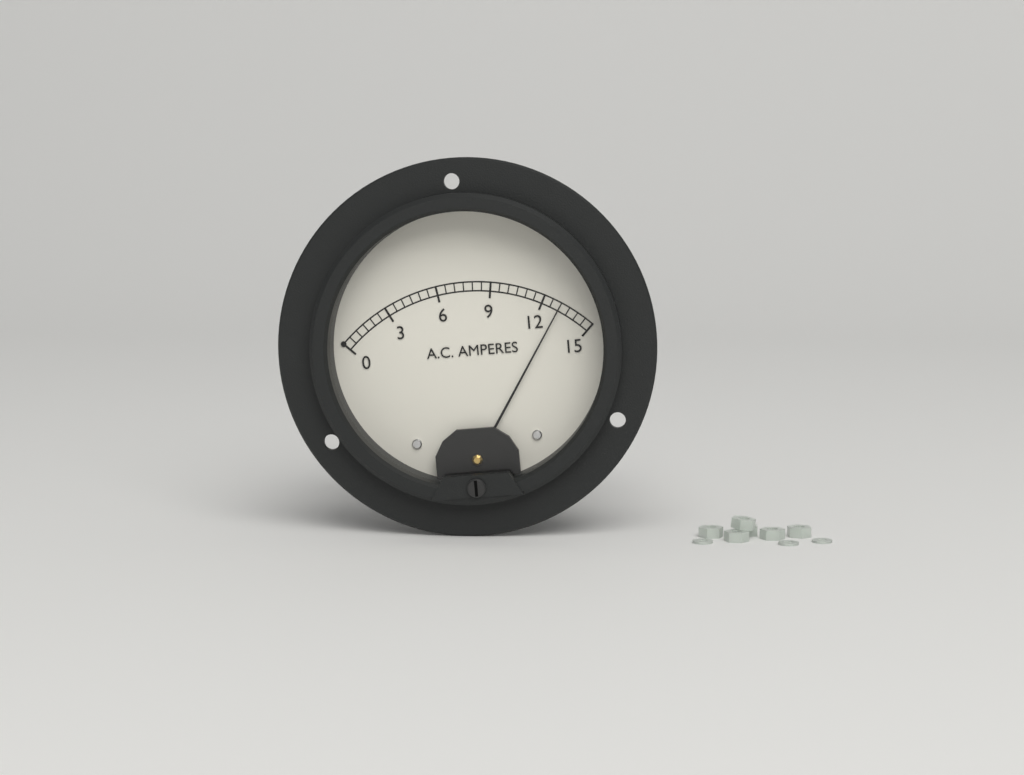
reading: 13.0 A
